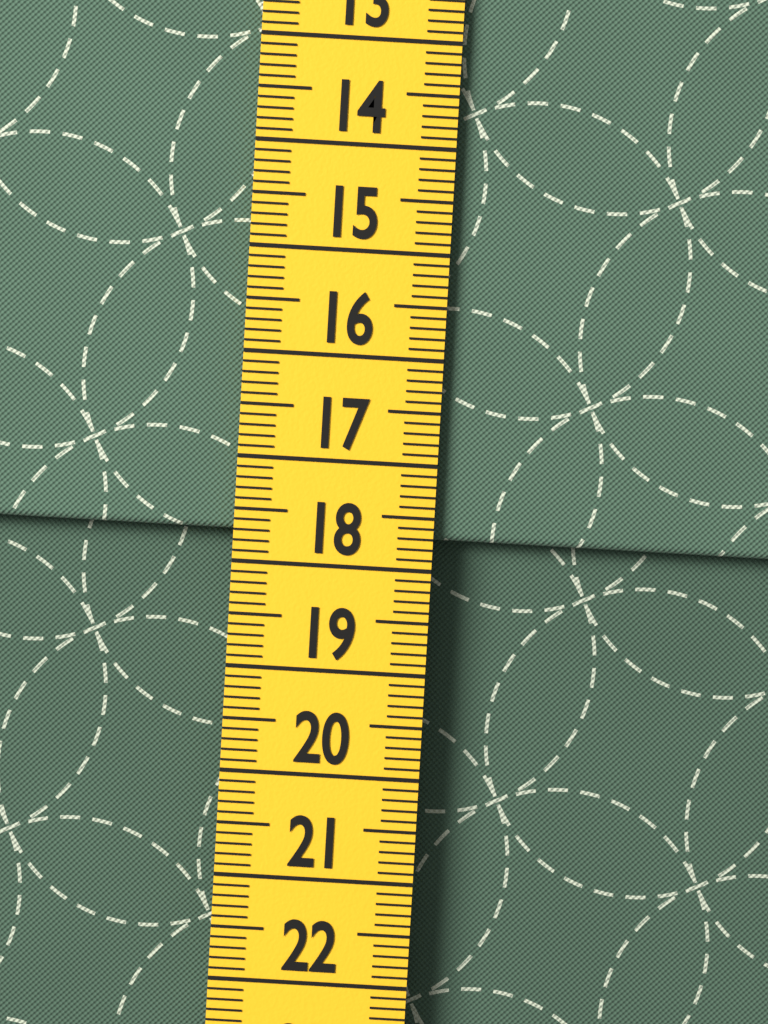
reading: 17.7 cm
